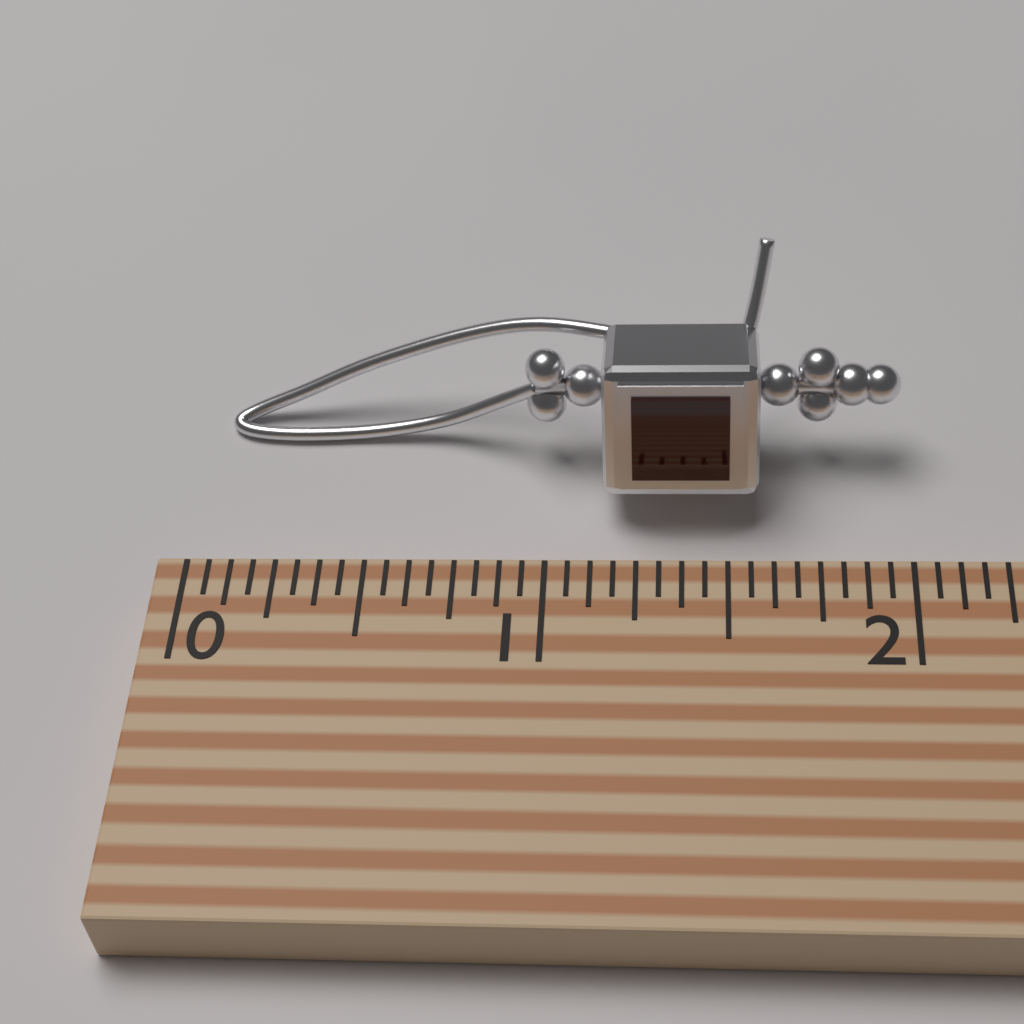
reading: 2.0000 (no unit)
